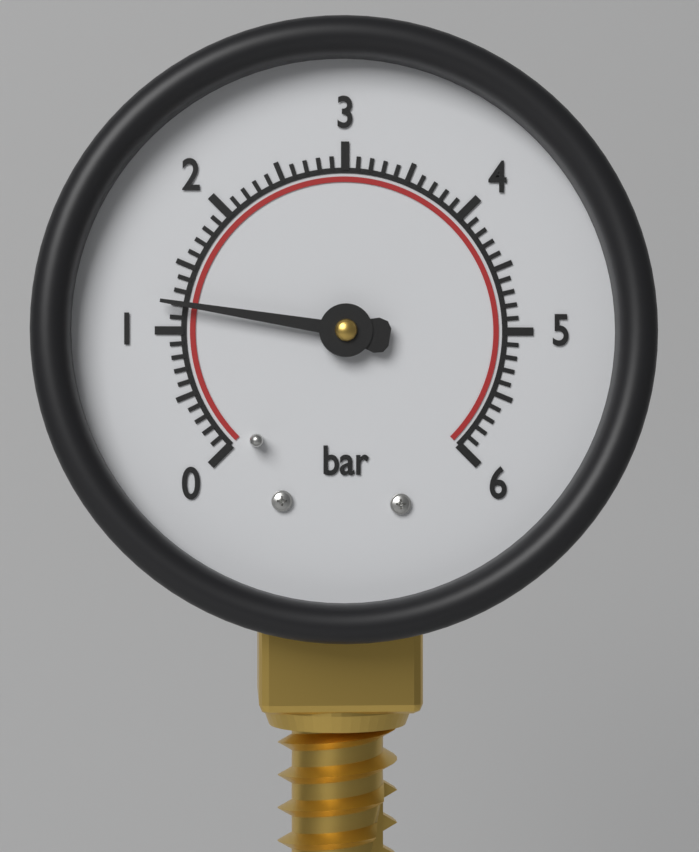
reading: 1.2 bar
